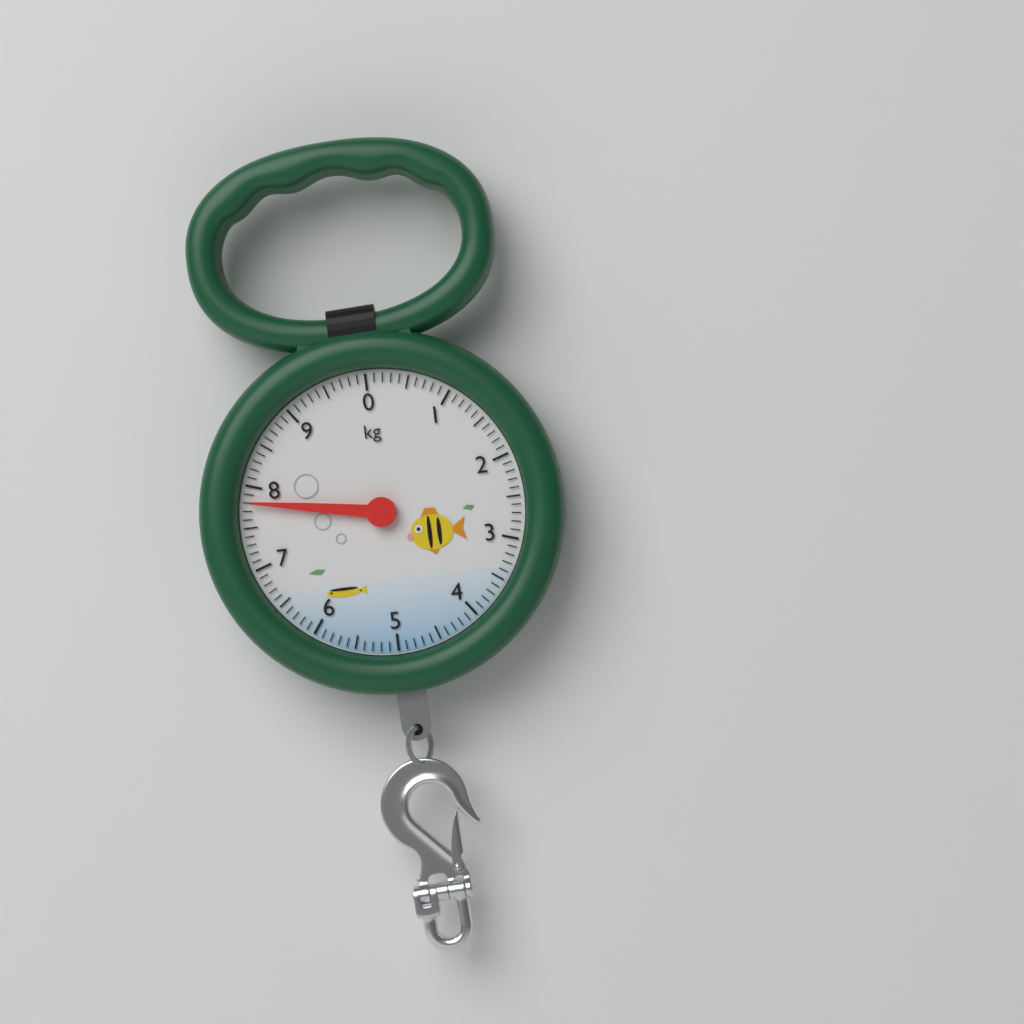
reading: 7.8 kg
